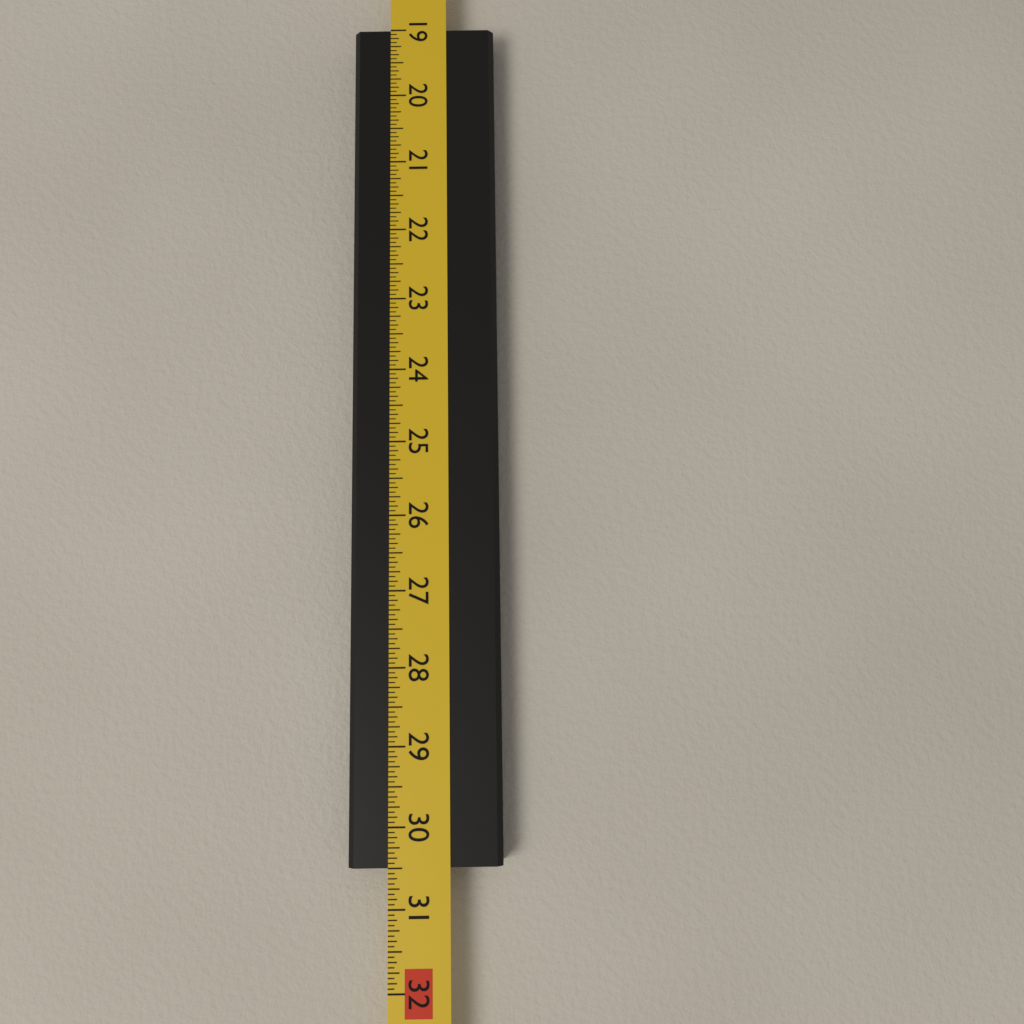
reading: 30.5000 in
